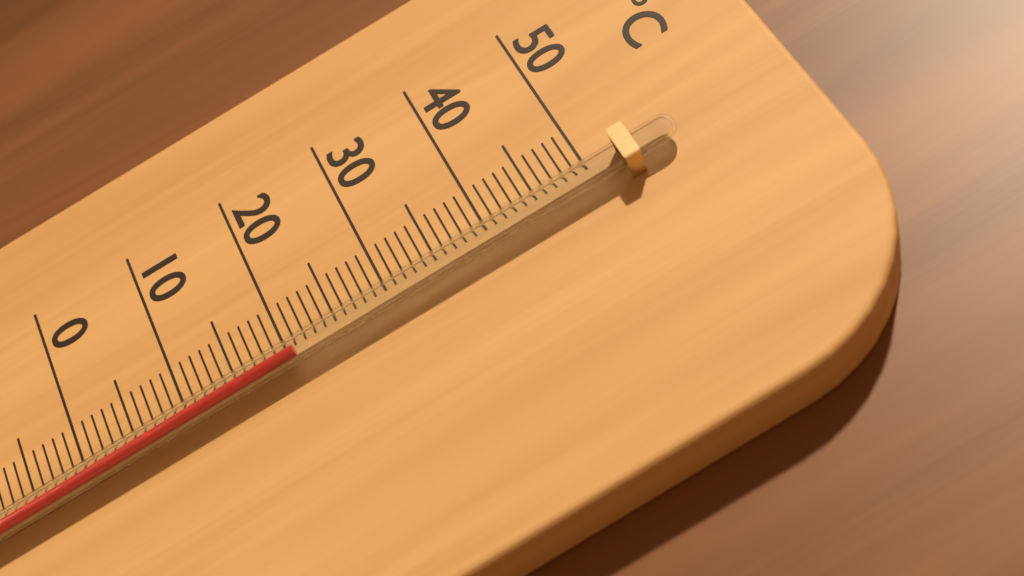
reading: 21 °C
